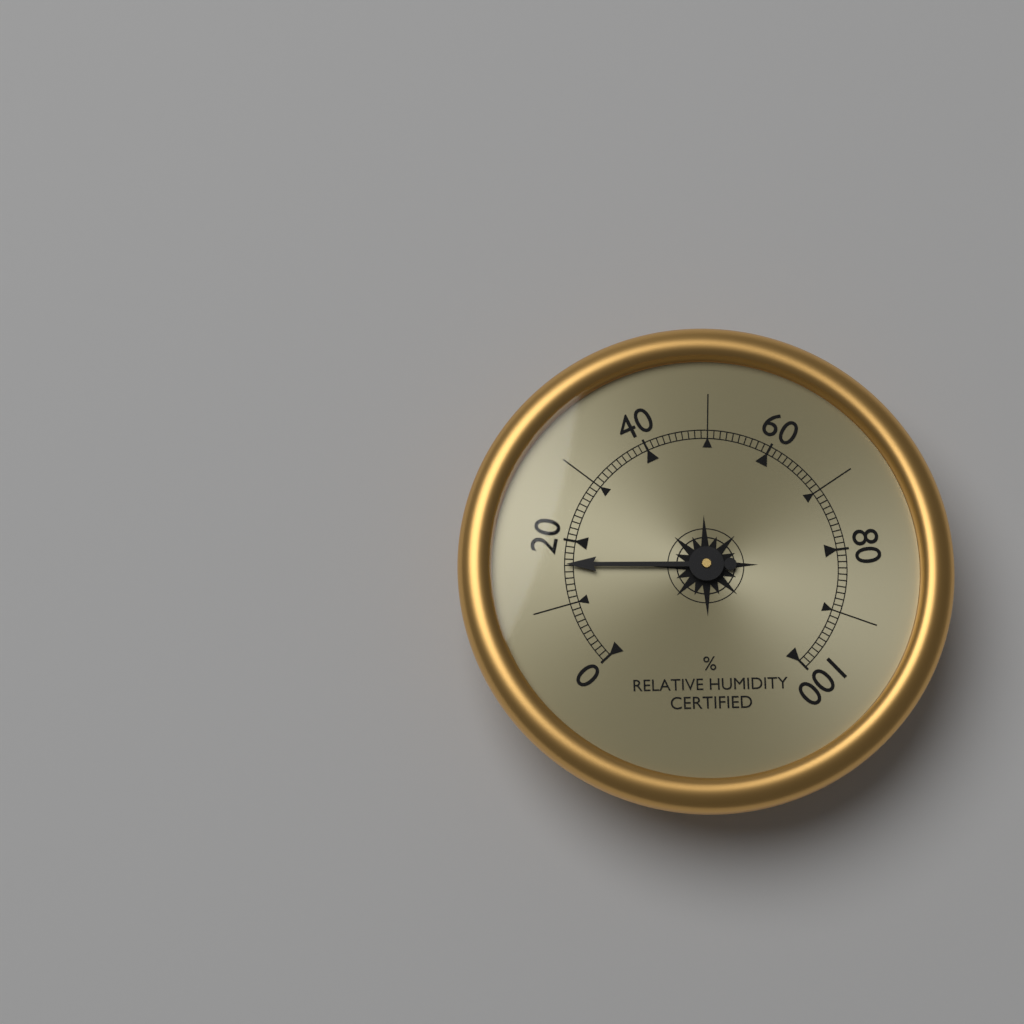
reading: 16 %
